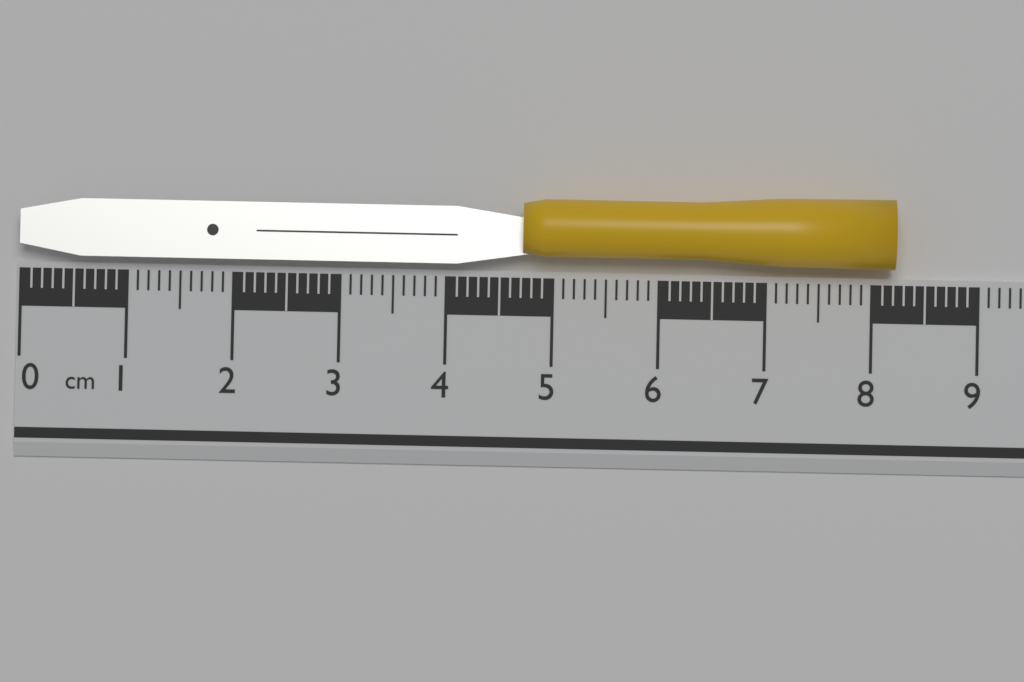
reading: 8.2 cm
